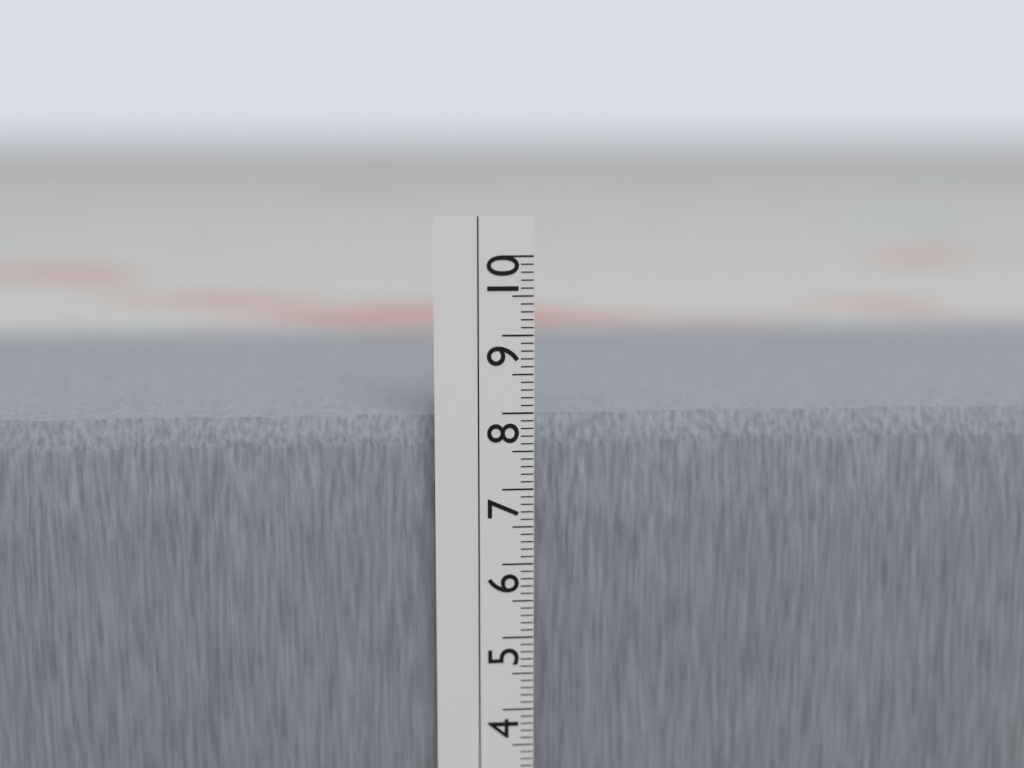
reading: 7.9 cm
